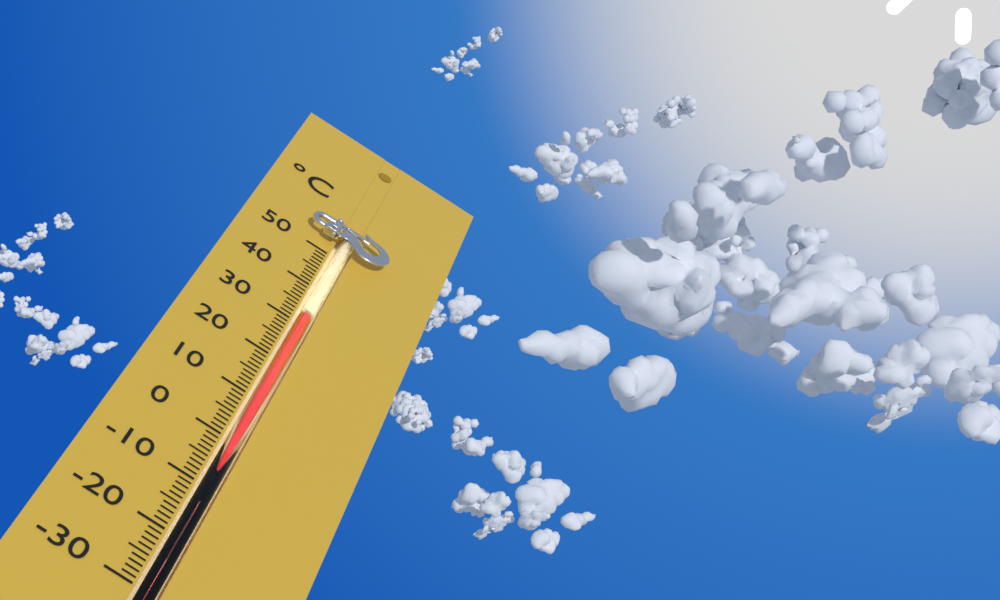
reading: 32 °C
